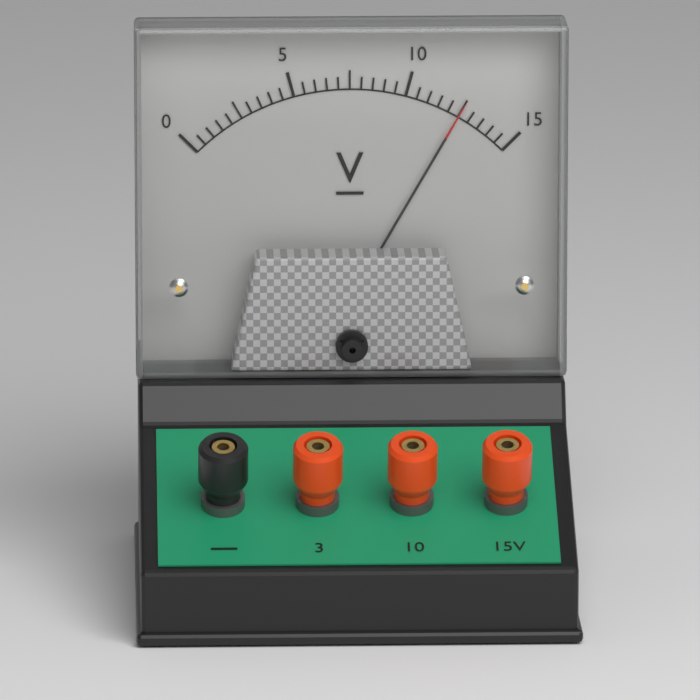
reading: 12.5 V
